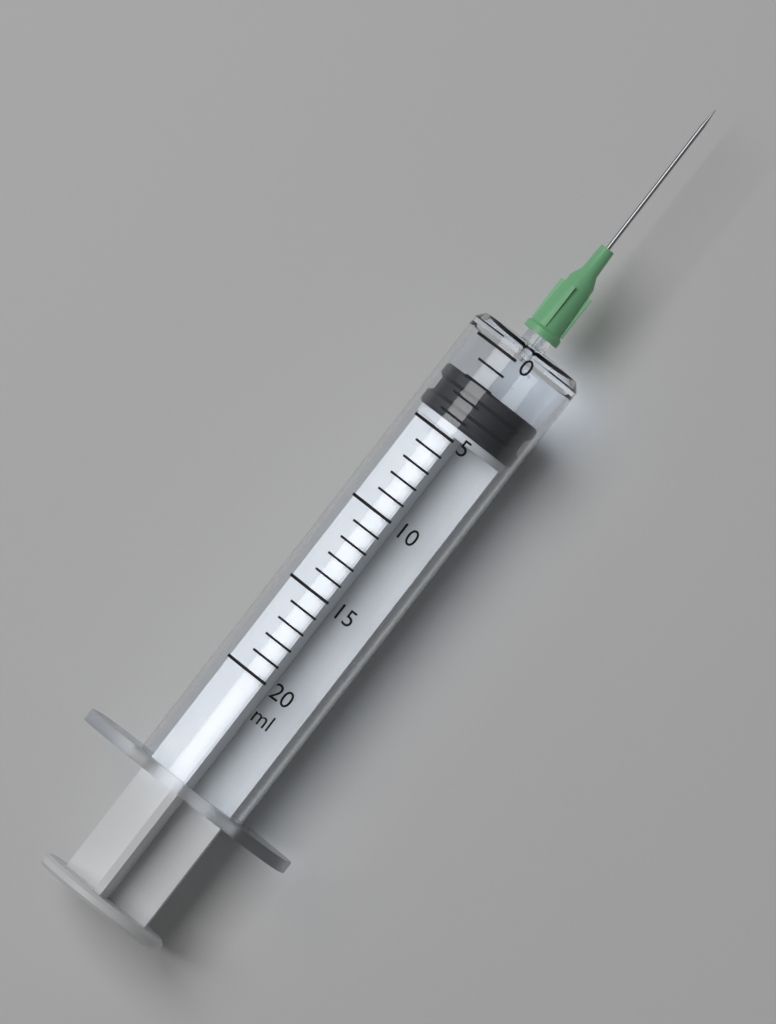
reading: 2 ml
